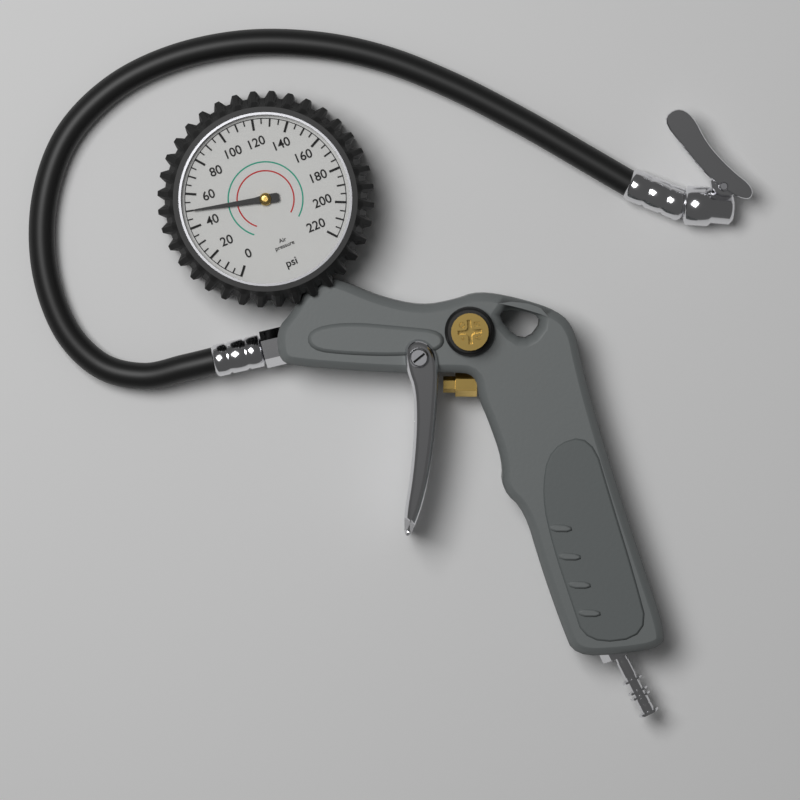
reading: 50 psi
